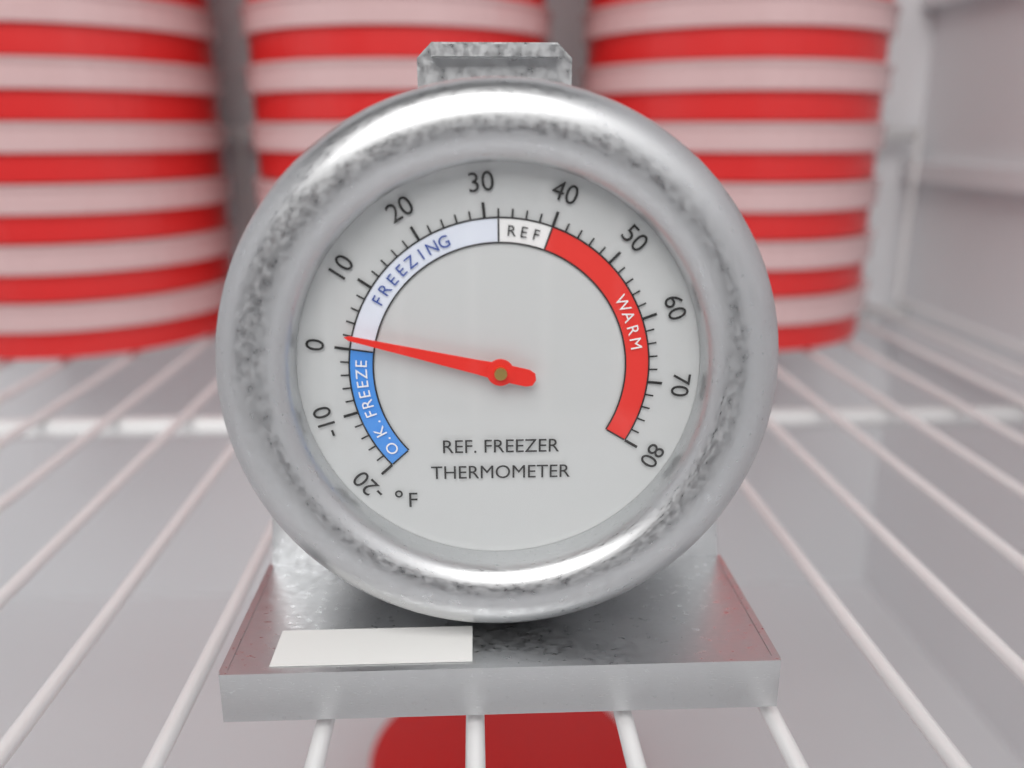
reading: 2 °F
